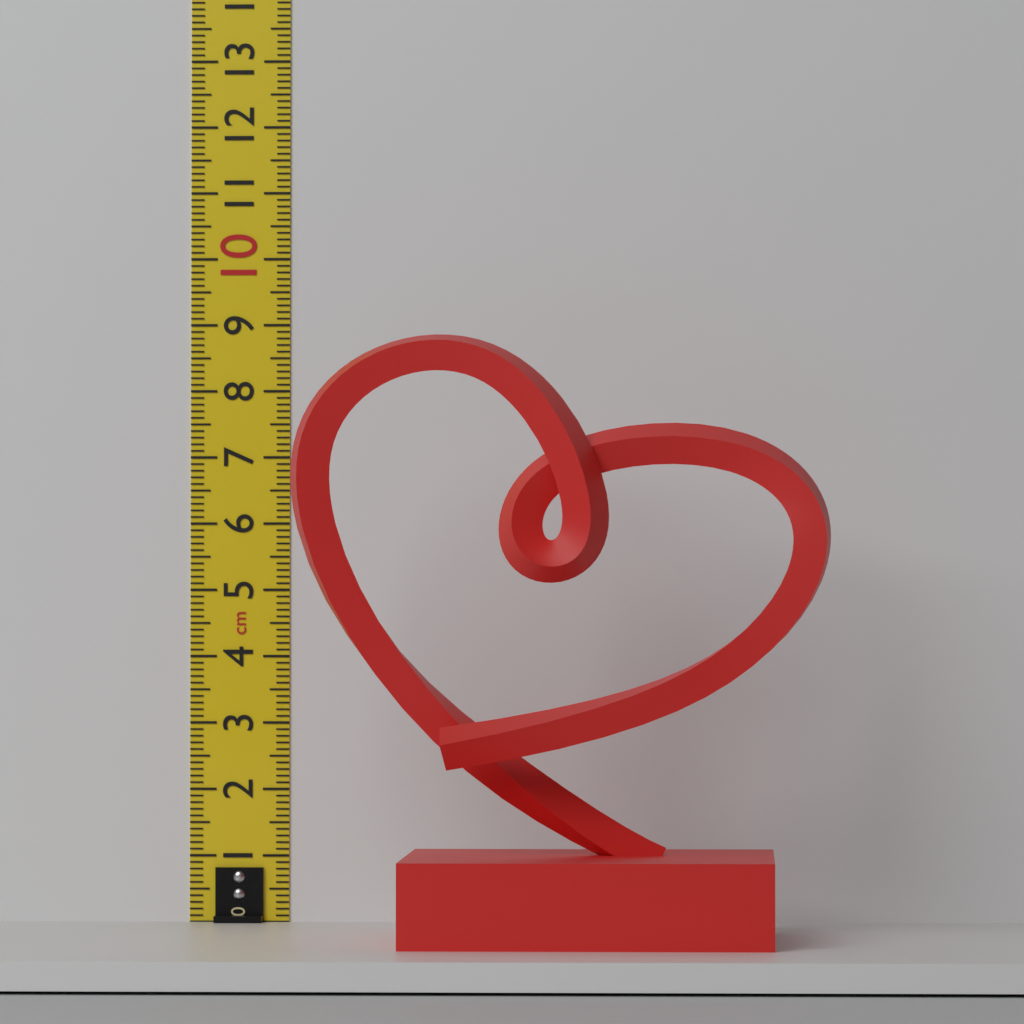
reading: 8.6 cm
